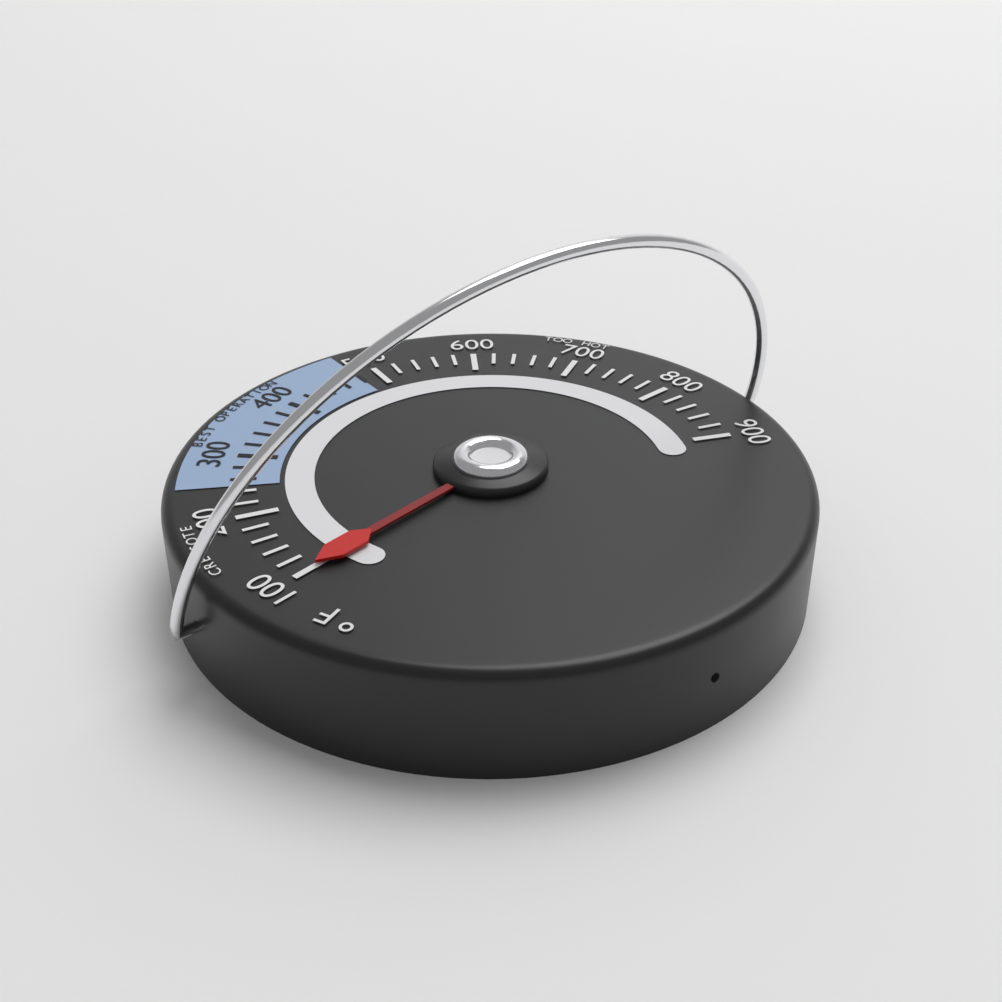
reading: 100 °F
